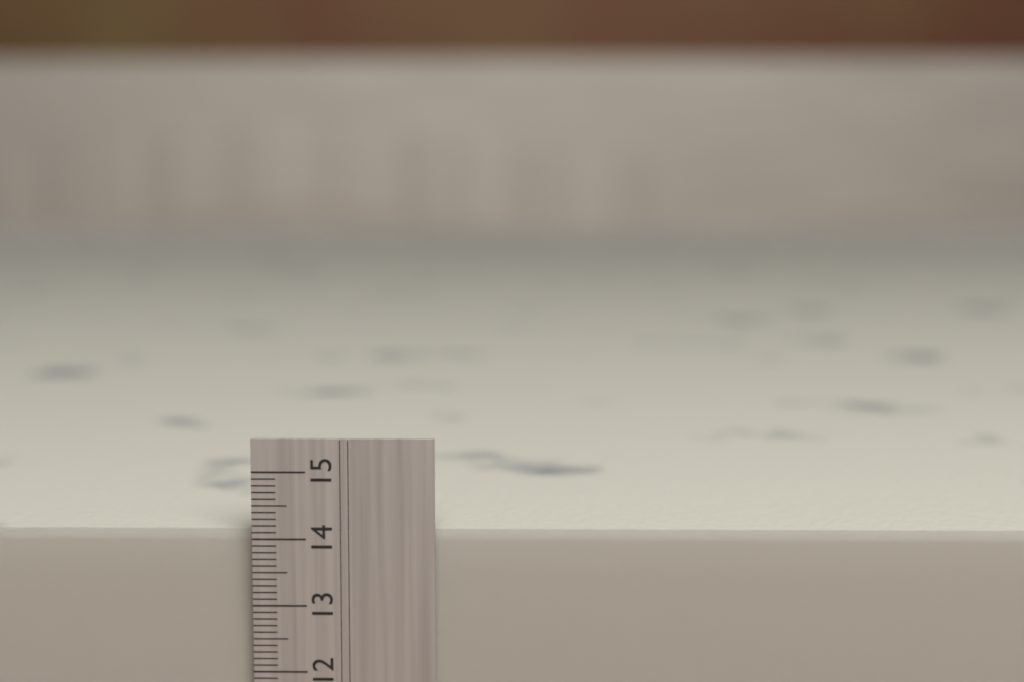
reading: 14.1 cm
